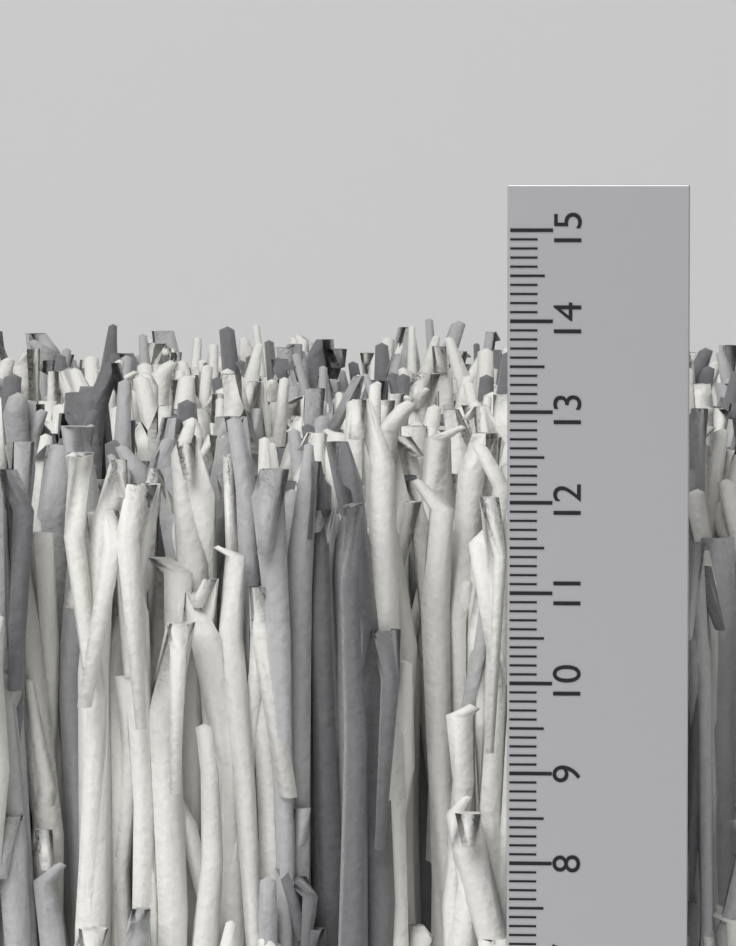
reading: 13.4 cm
